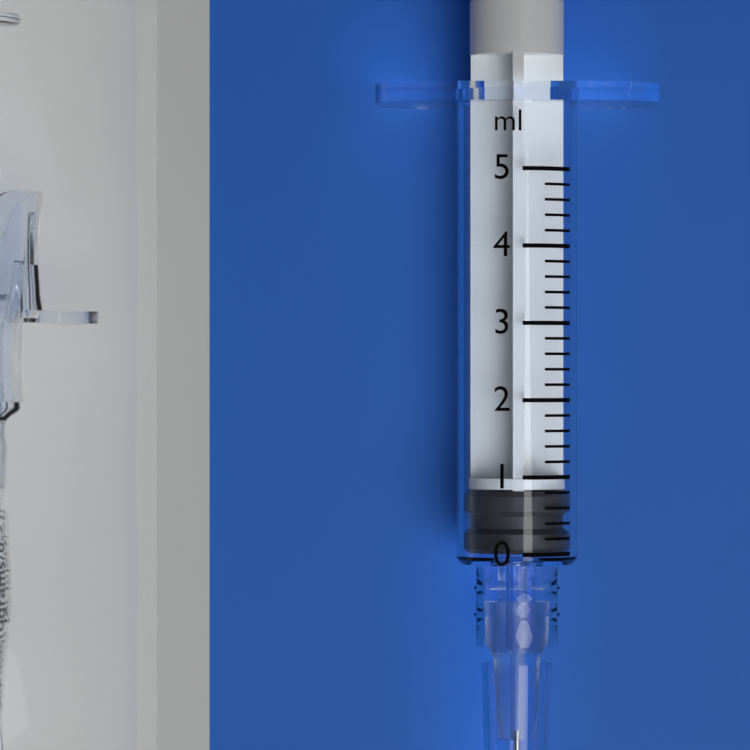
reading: 0.0 ml
